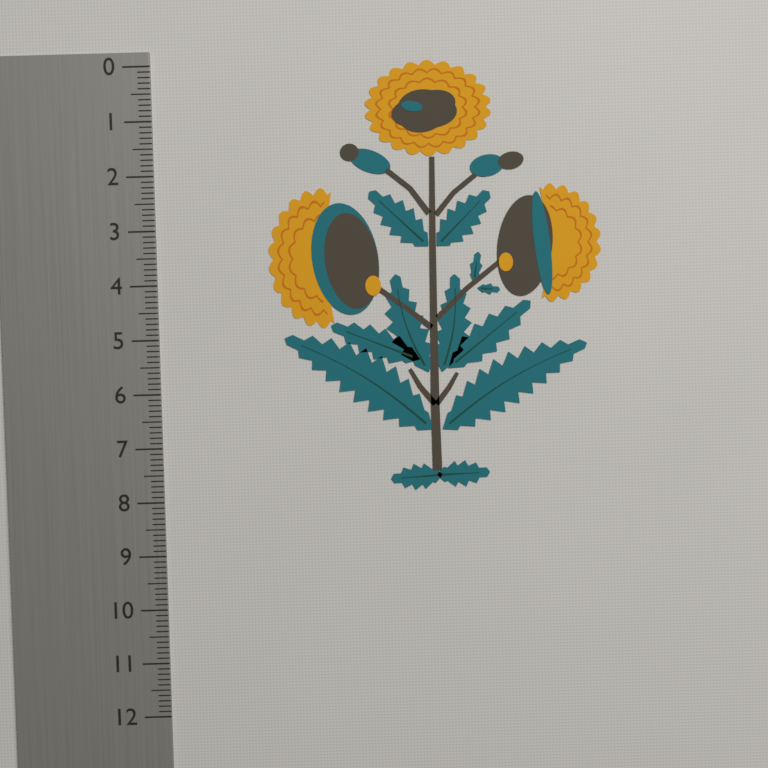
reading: 7.9 (no unit)
